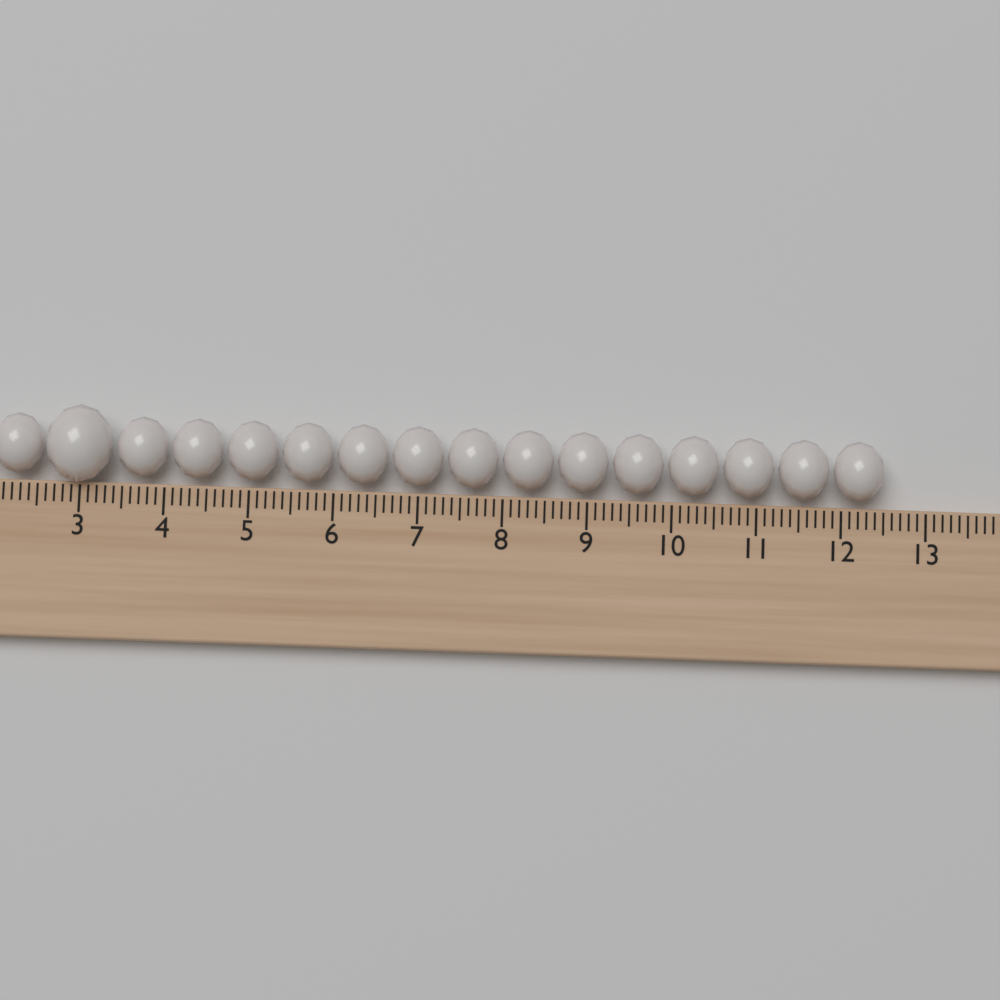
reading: 12.5 (no unit)
